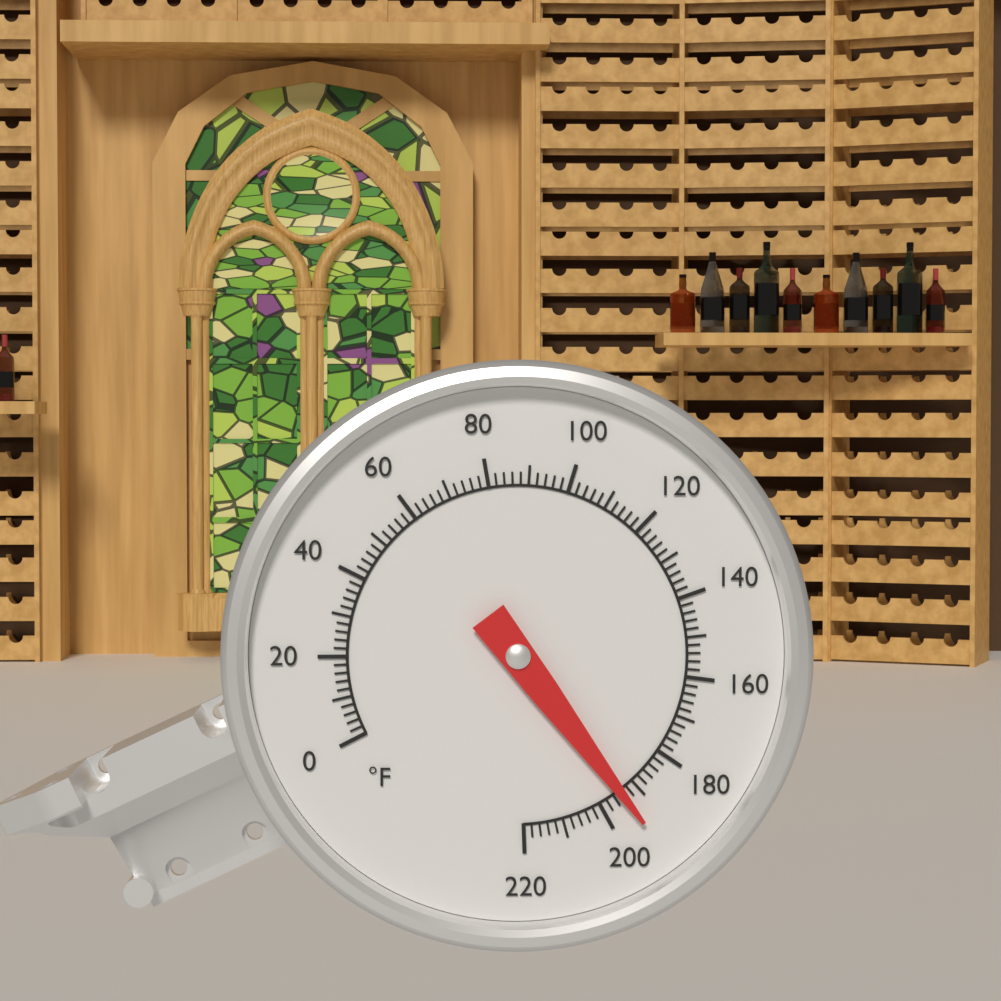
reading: 194 °F
